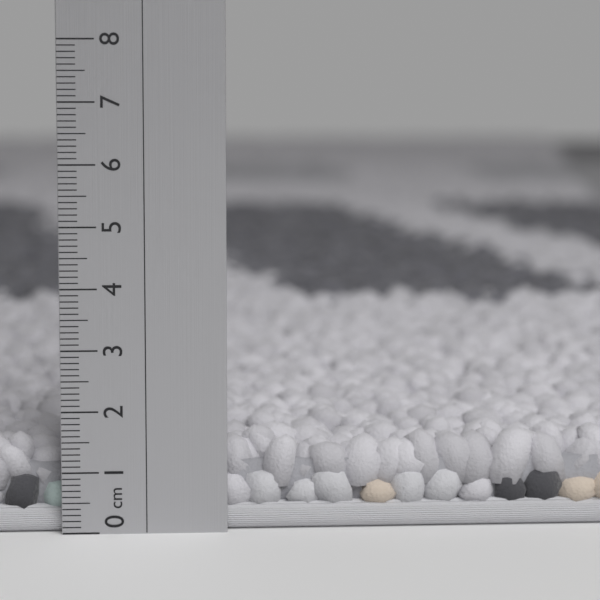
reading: 1.6 cm
